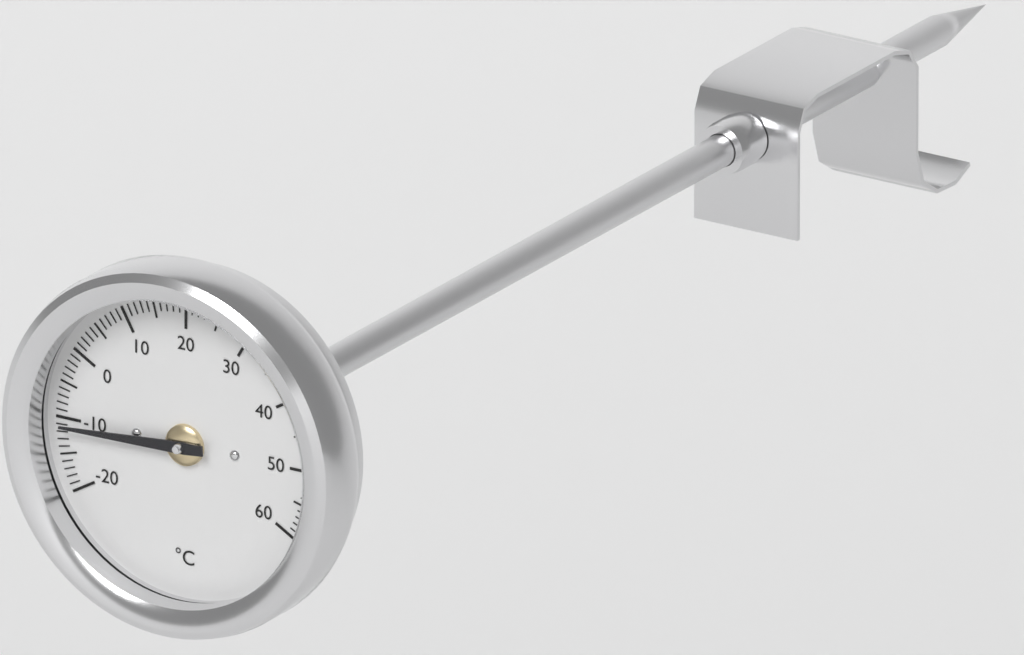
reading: -11 °C
